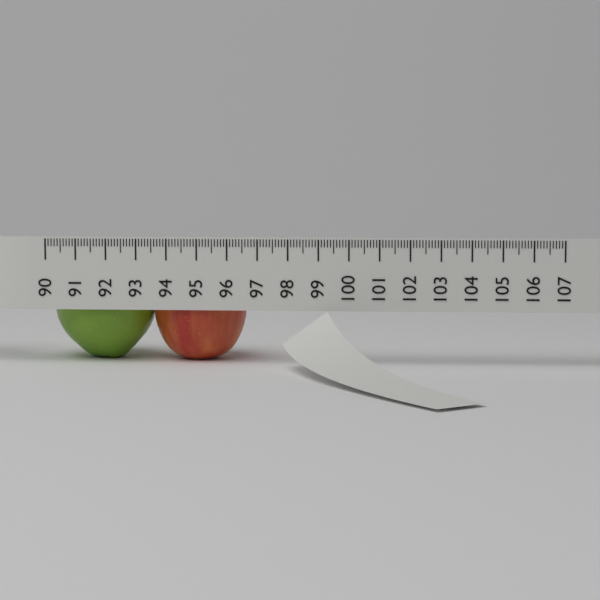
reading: 96.5 (no unit)
